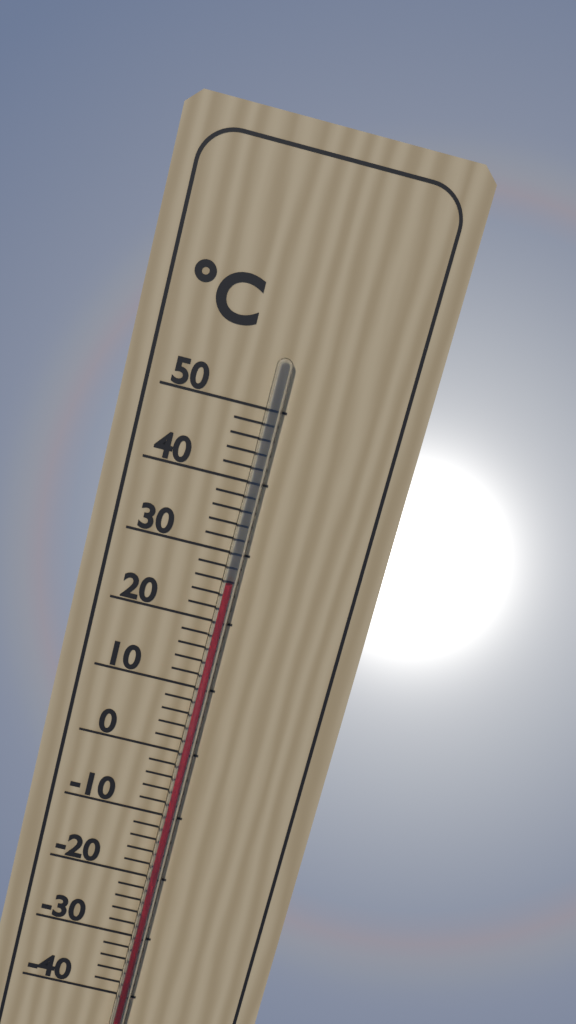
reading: 26 °C
